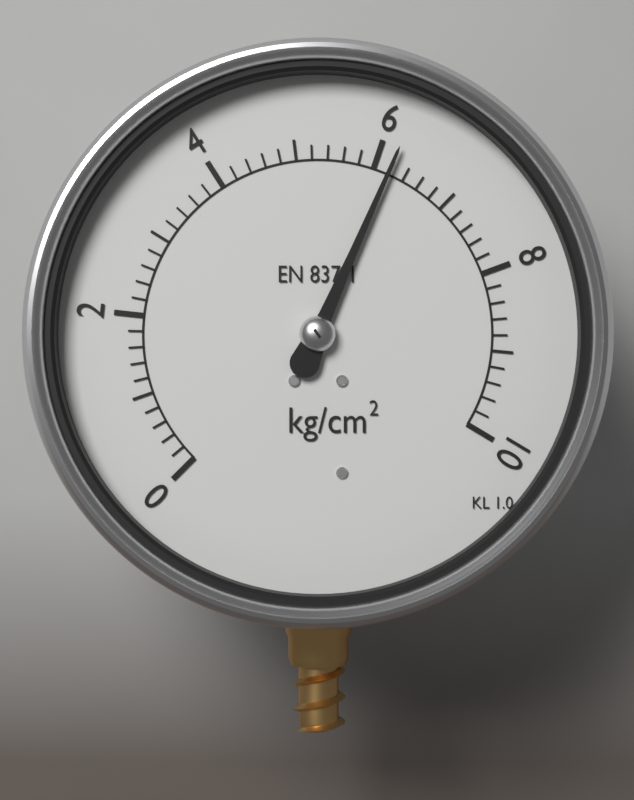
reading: 6.2 kg/cm²
